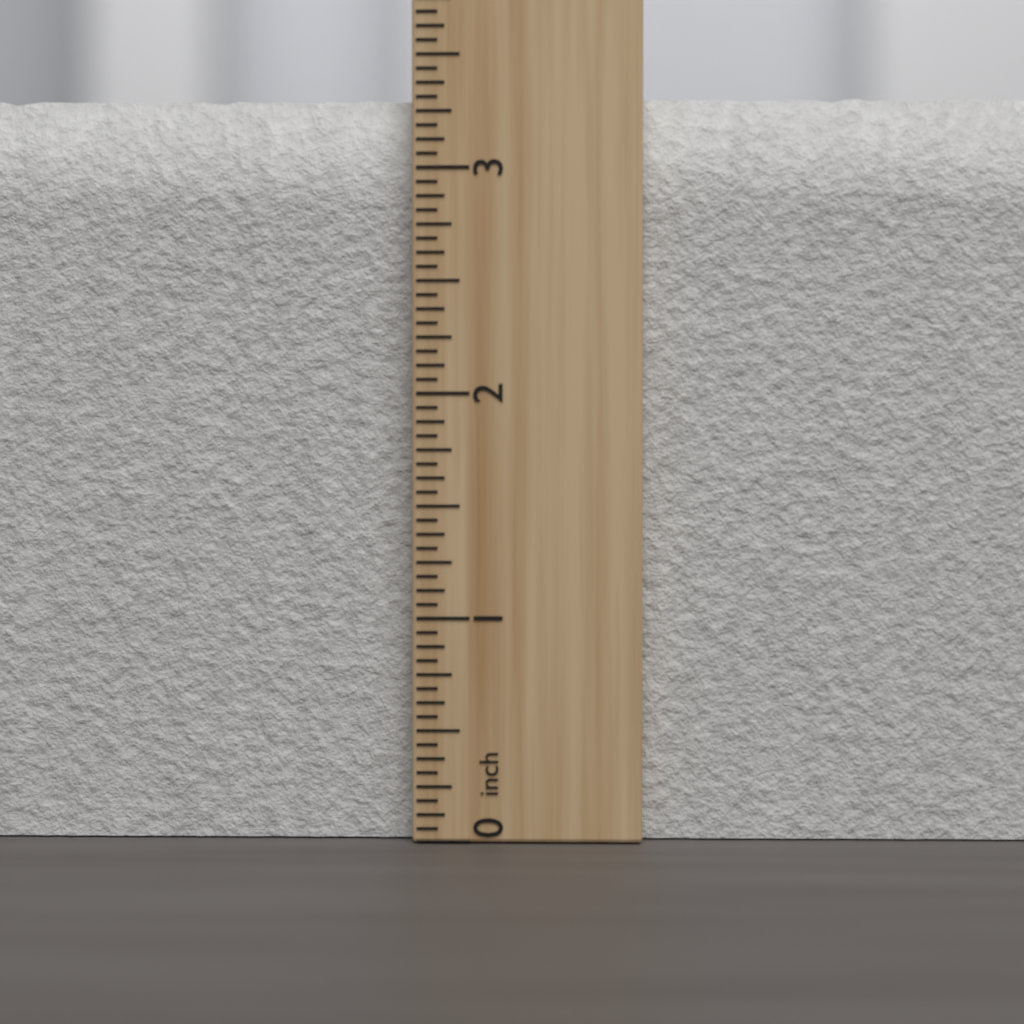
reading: 3.3125 inch
